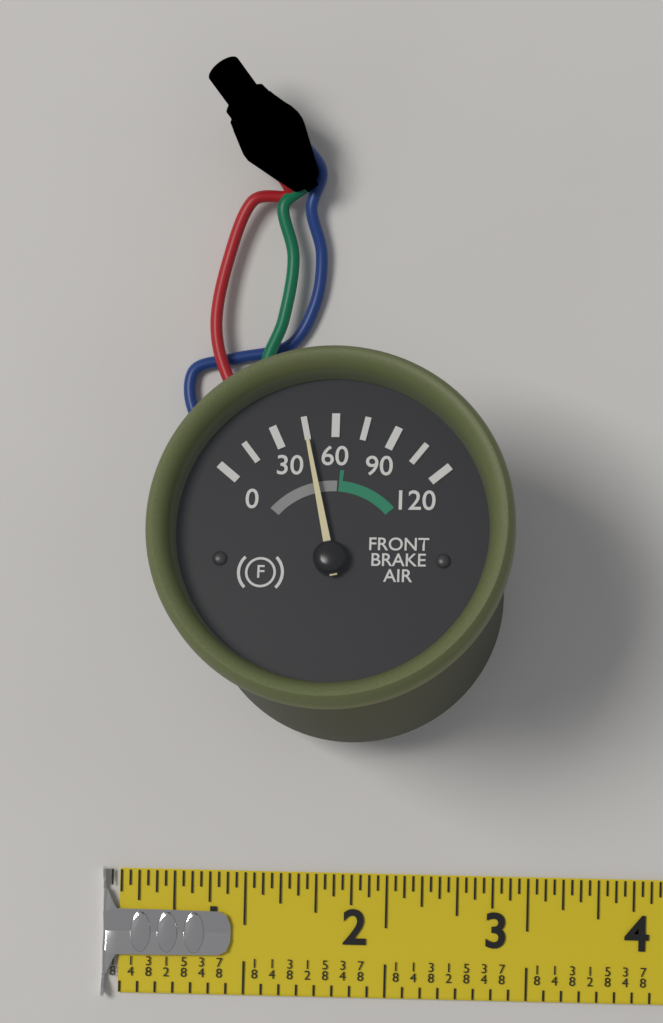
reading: 45 (no unit)
